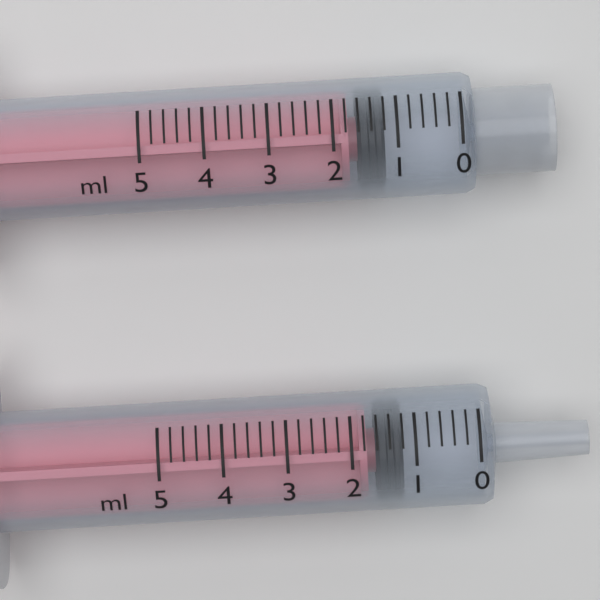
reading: 1.2 ml
